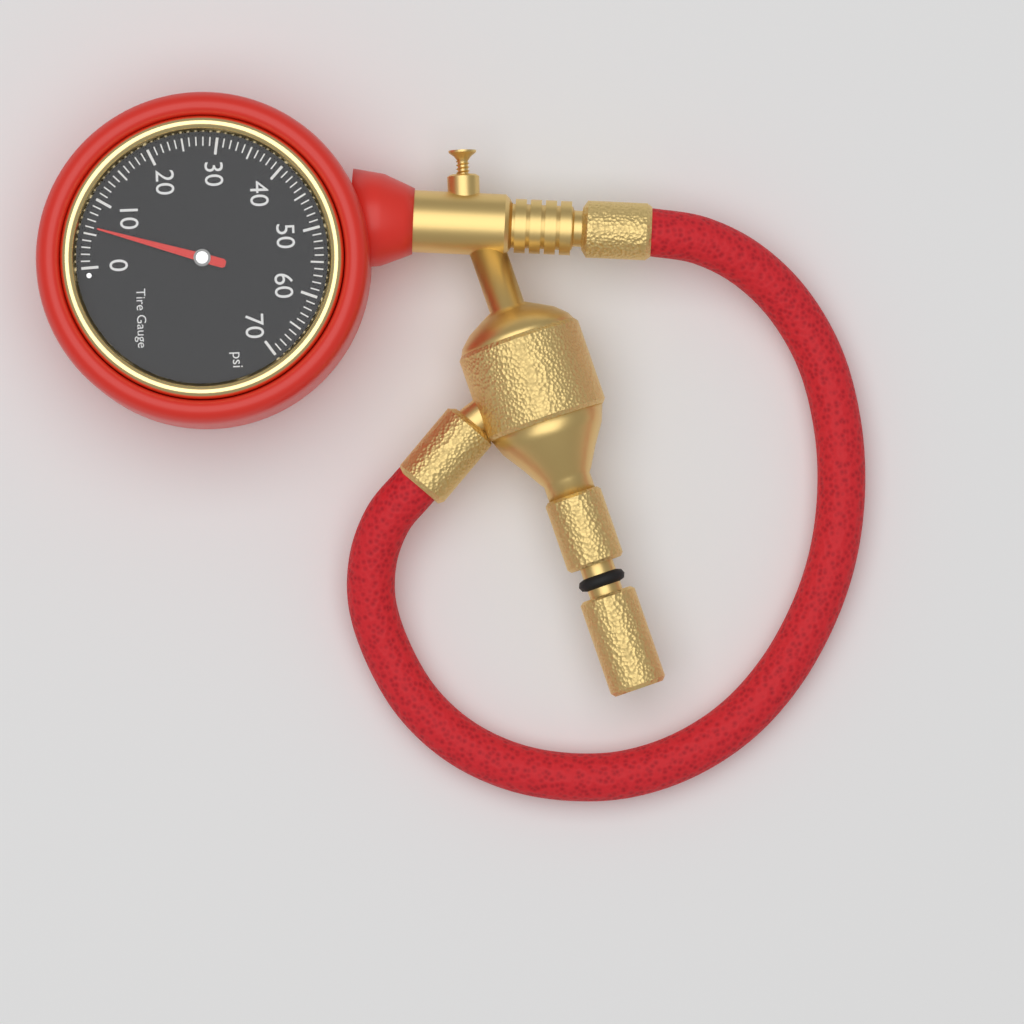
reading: 6 psi
